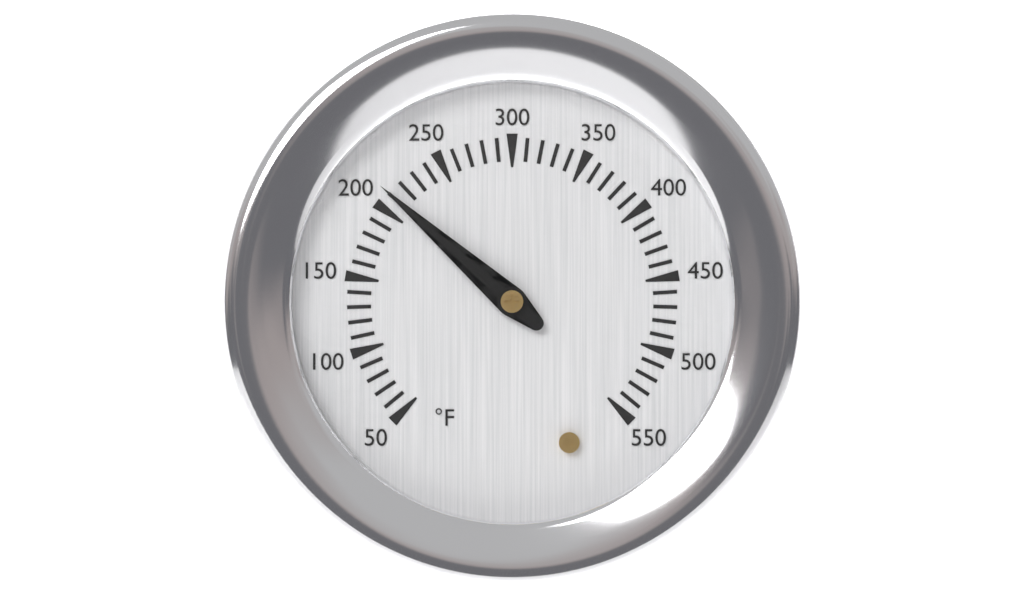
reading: 210 °F
